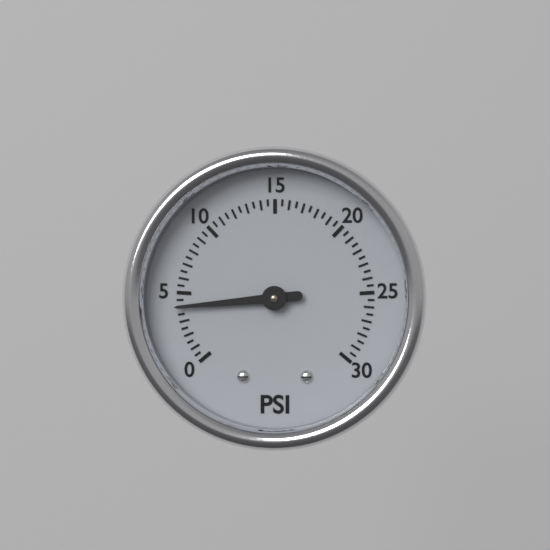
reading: 4.0 psi
